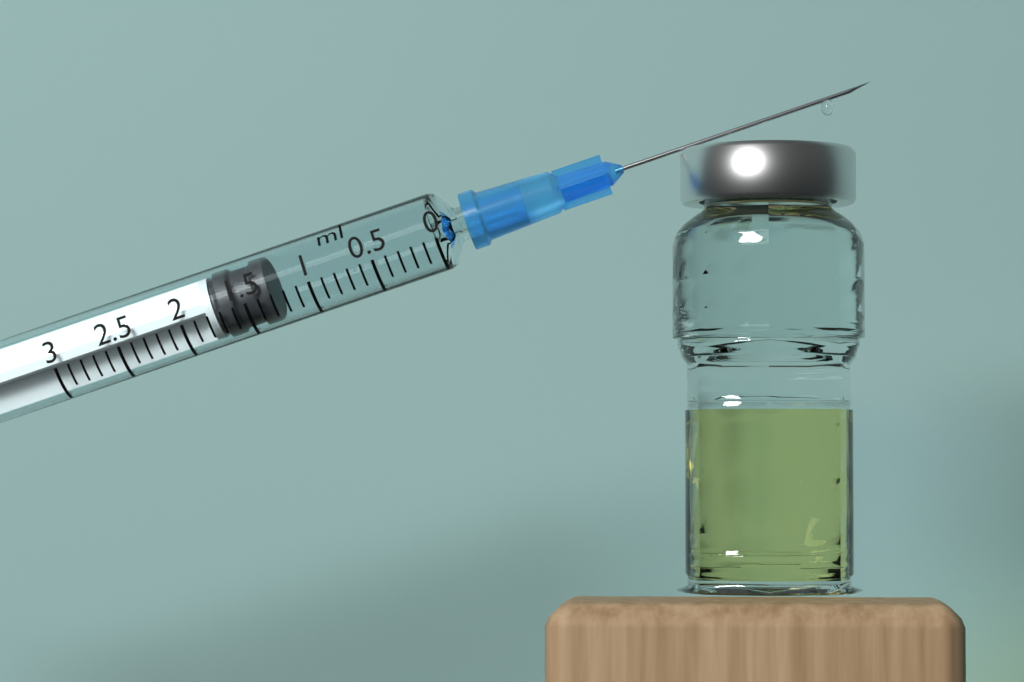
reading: 1.3 ml
